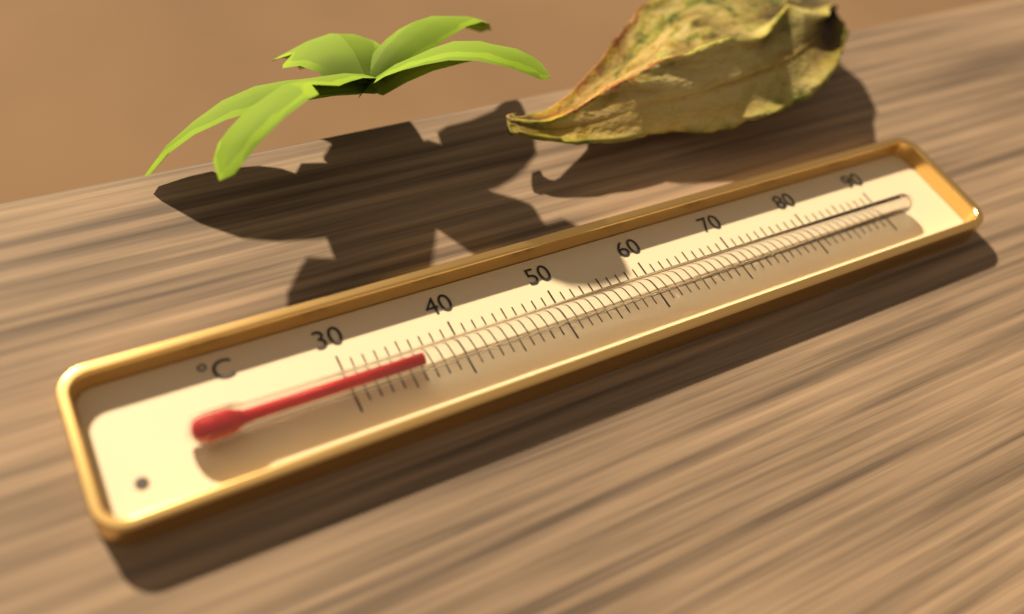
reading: 36 °C
